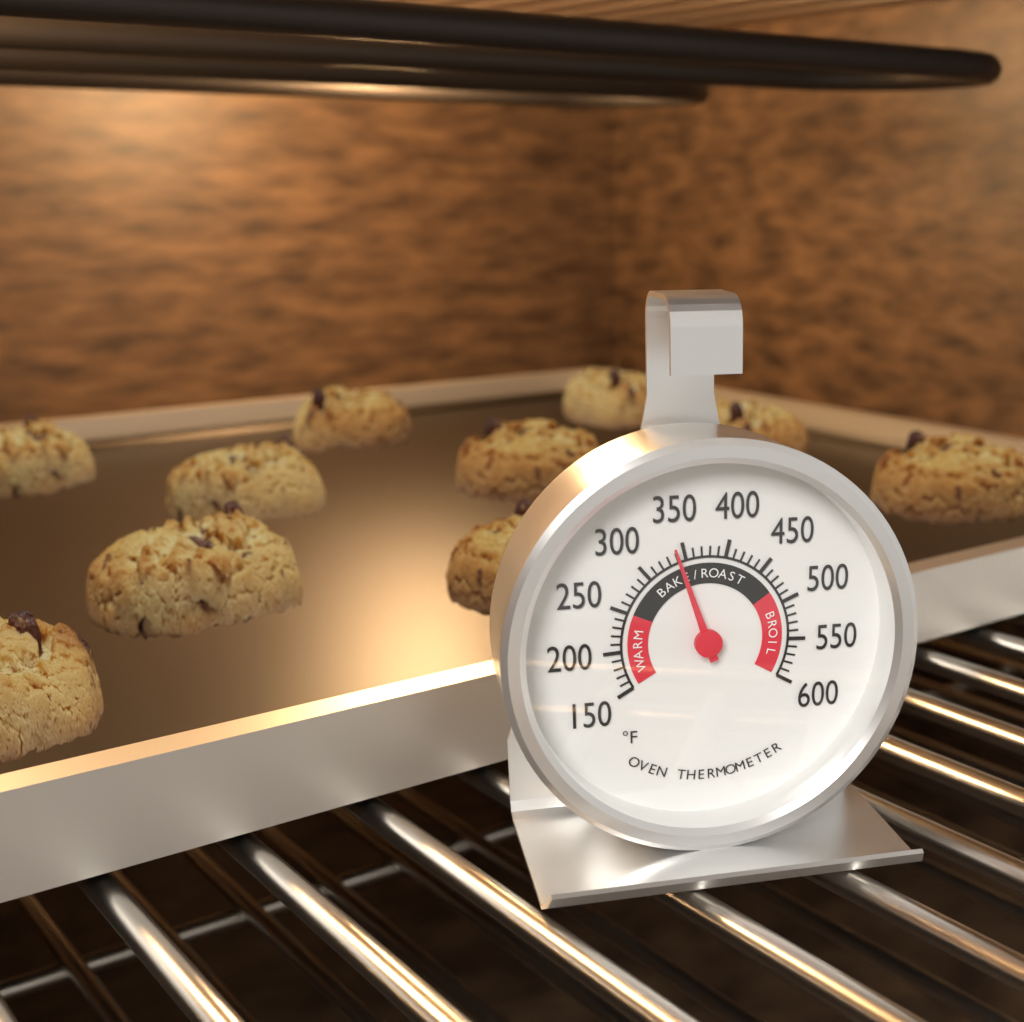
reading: 340 °F
